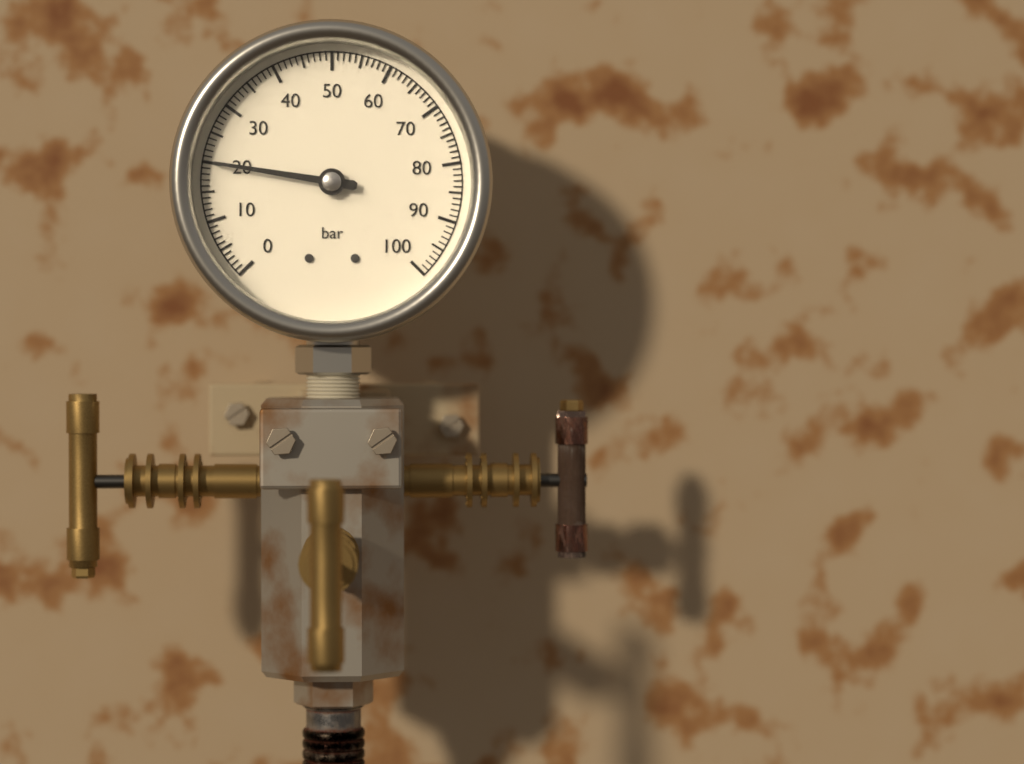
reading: 20 bar
